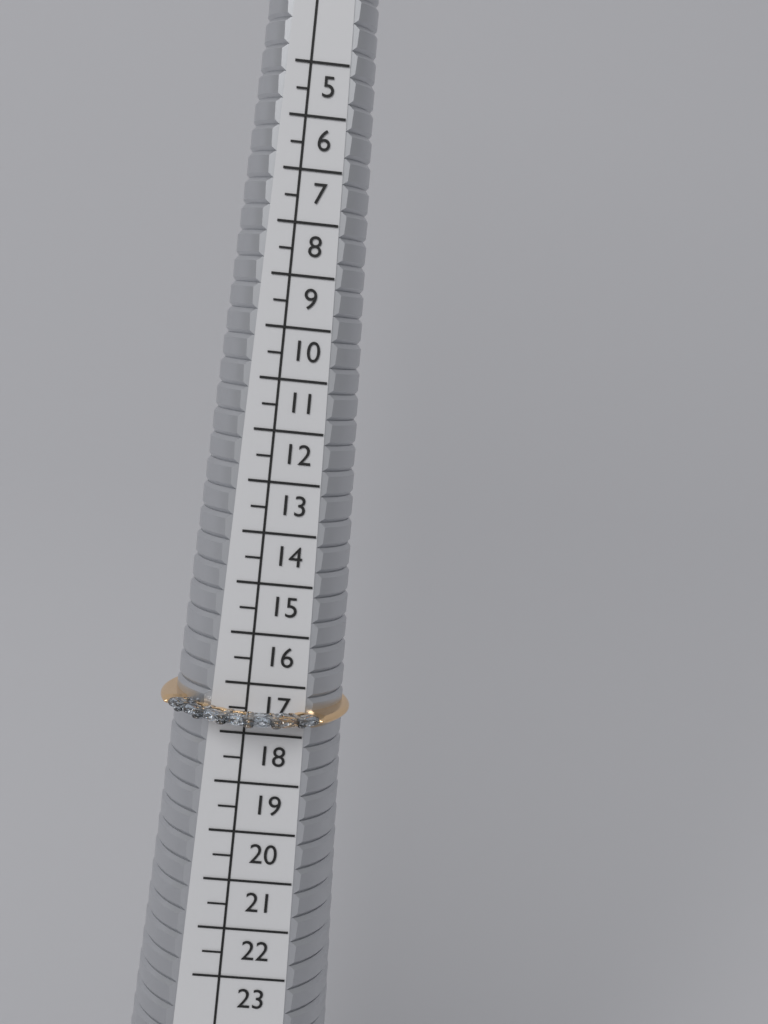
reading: 18.0 (no unit)
